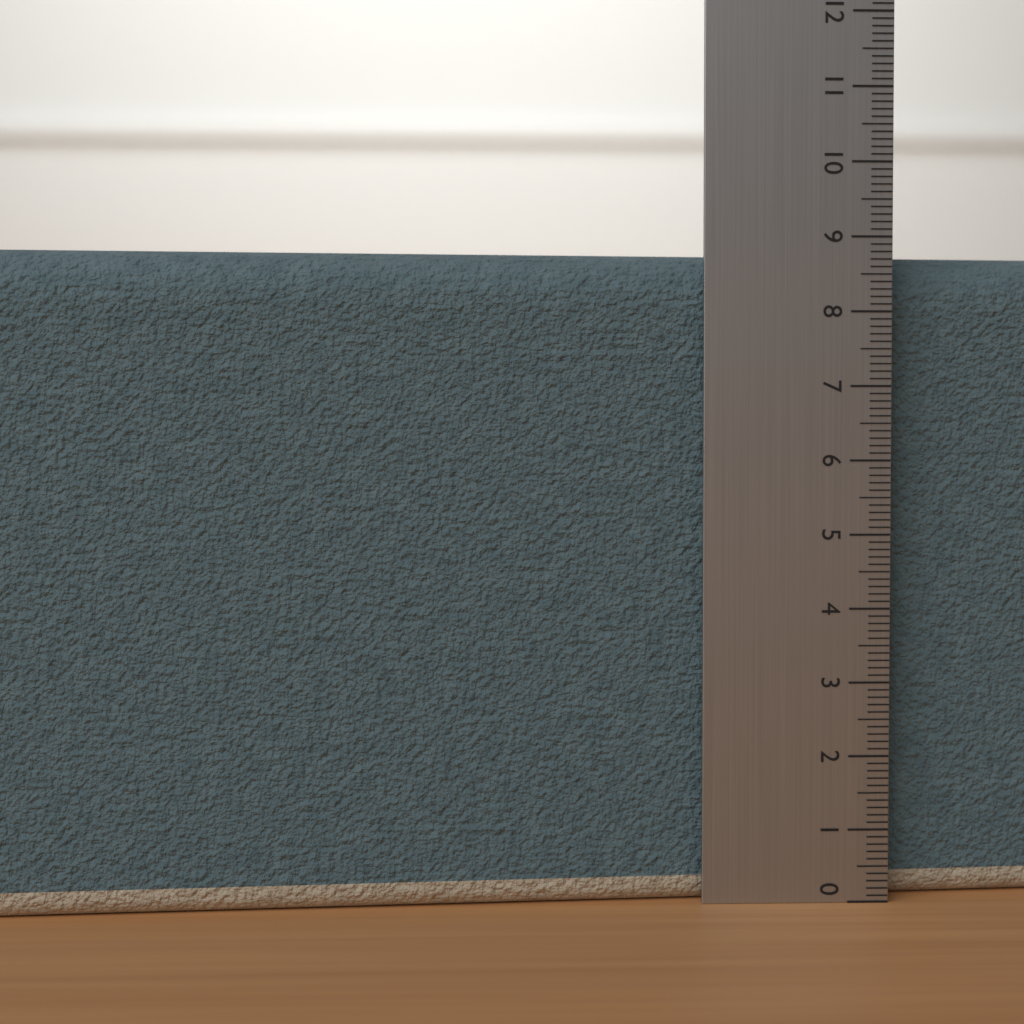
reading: 8.8 (no unit)
